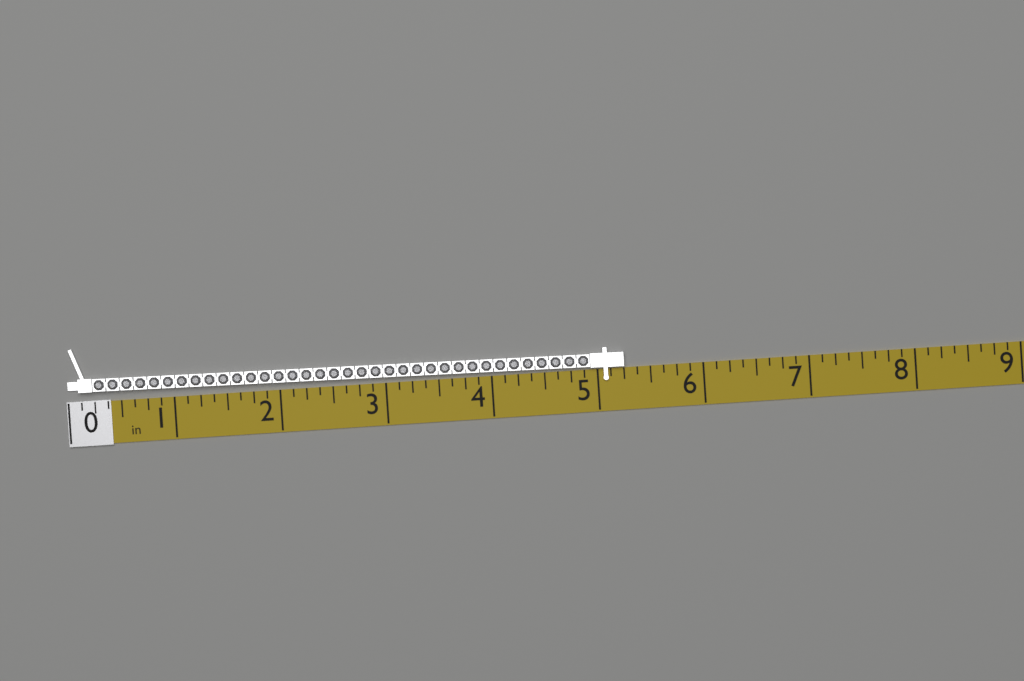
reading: 5.250 in
